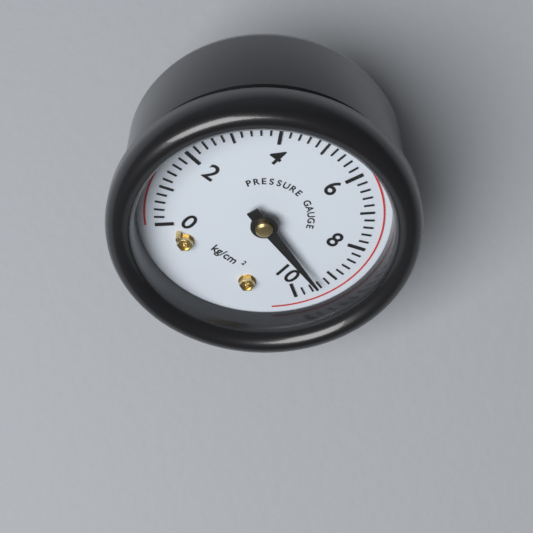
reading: 9.4 kg/cm²
